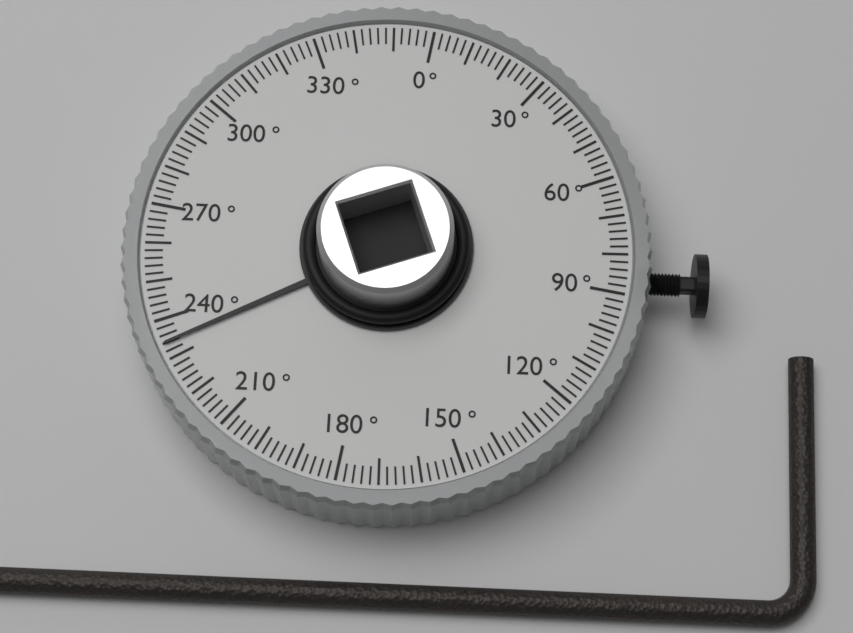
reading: 234 °
